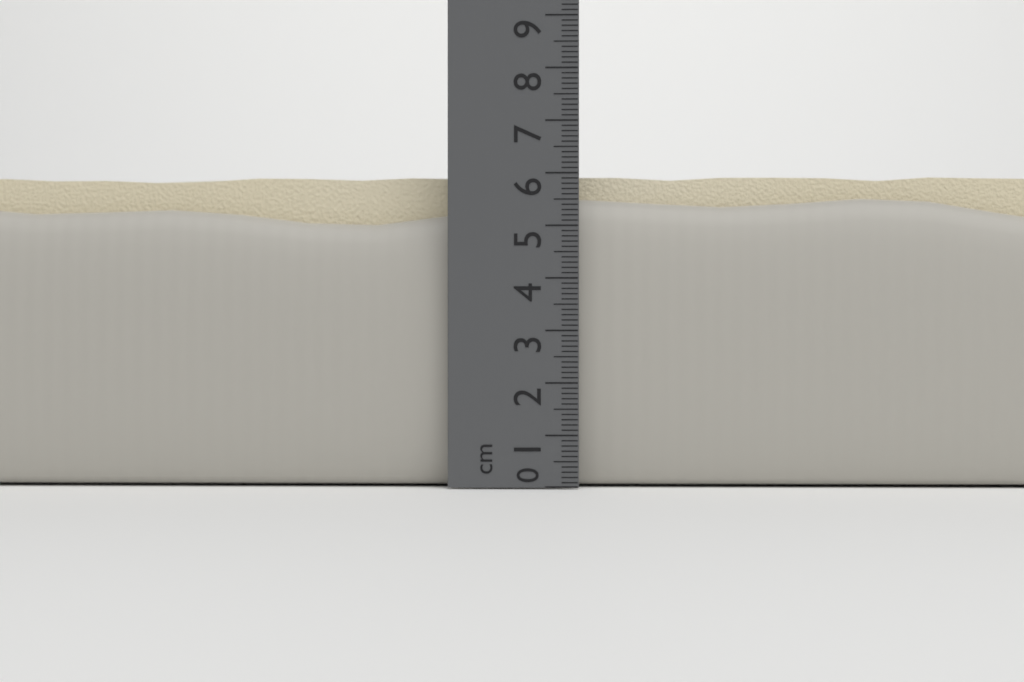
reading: 6.2 cm
